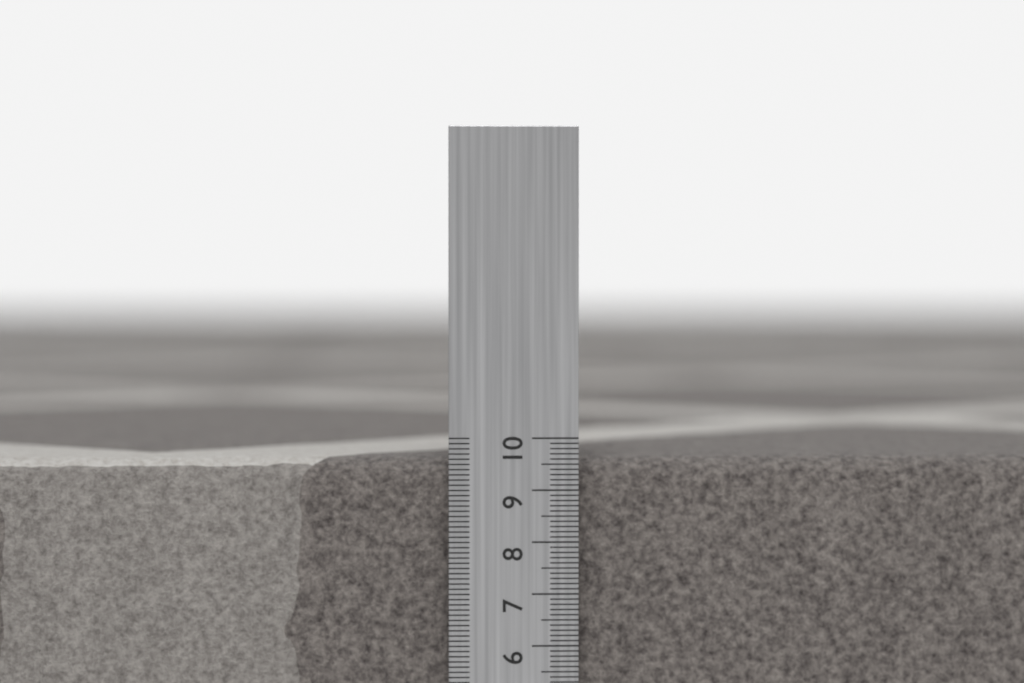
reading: 9.6 cm
